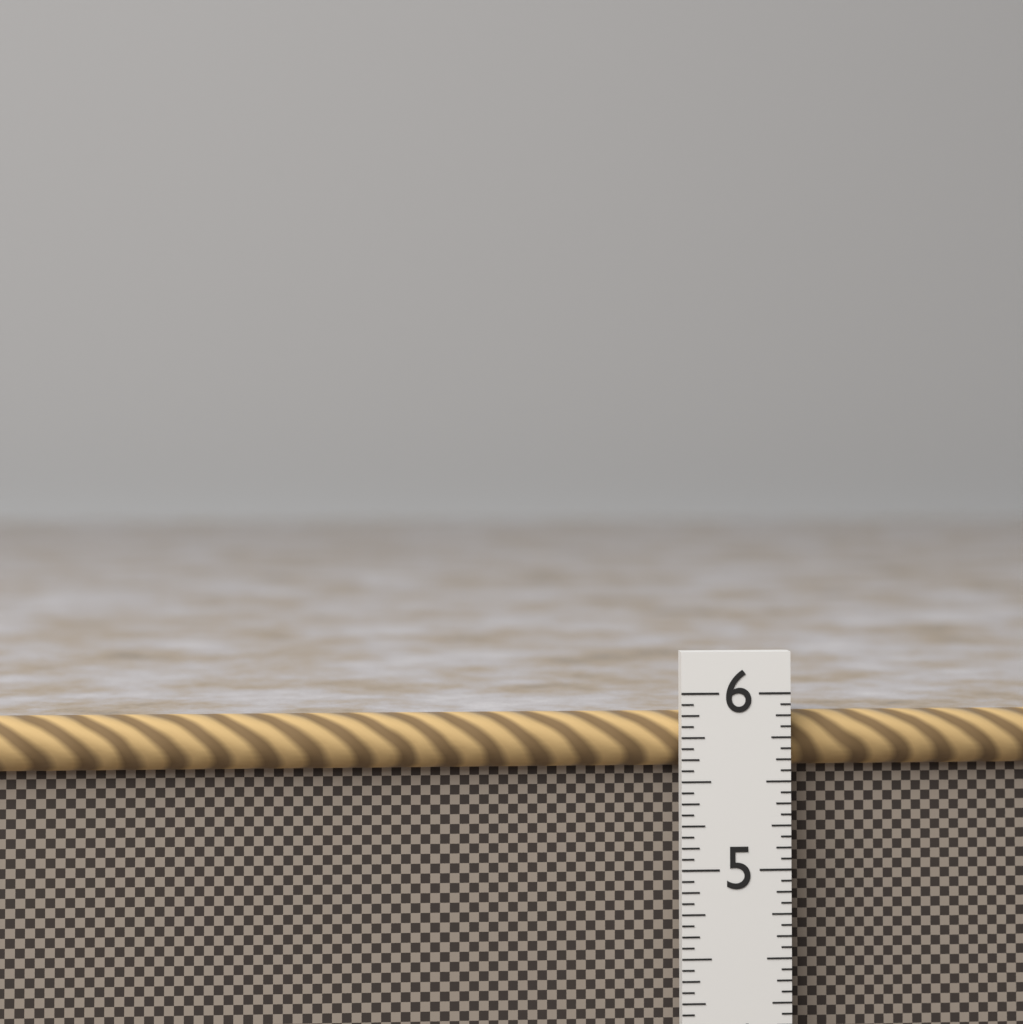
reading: 5.8750 in
